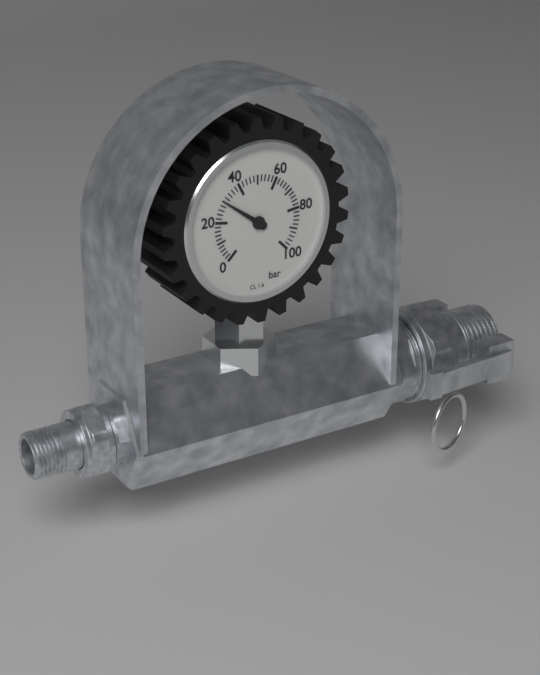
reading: 30 bar
